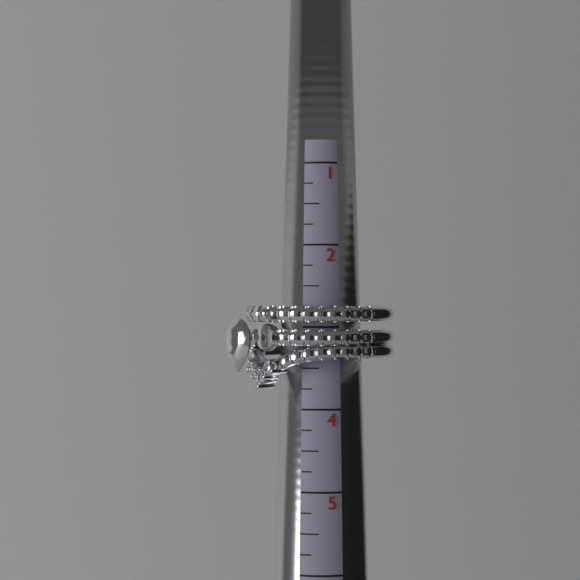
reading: 3.75 (no unit)
